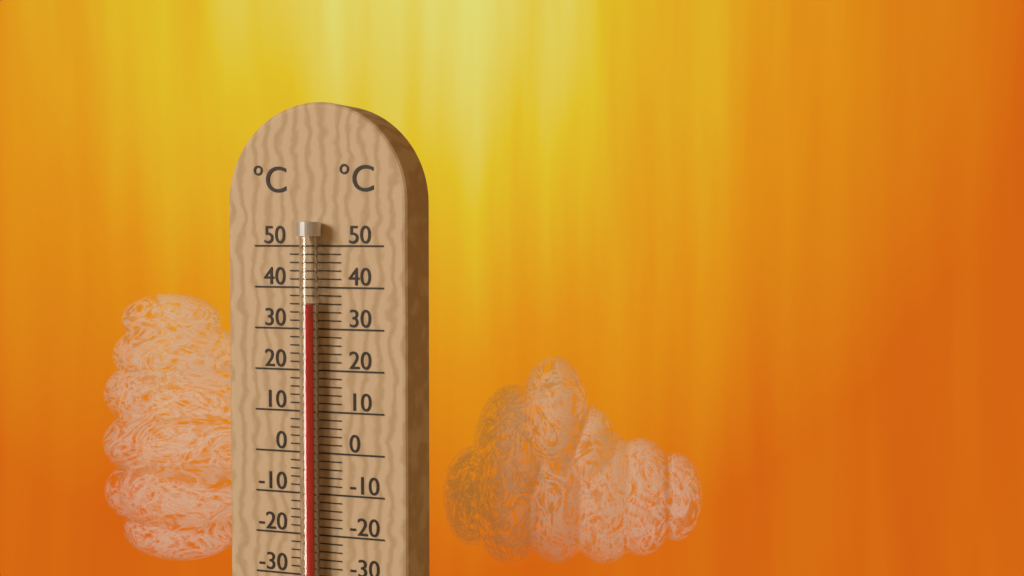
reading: 36 °C
